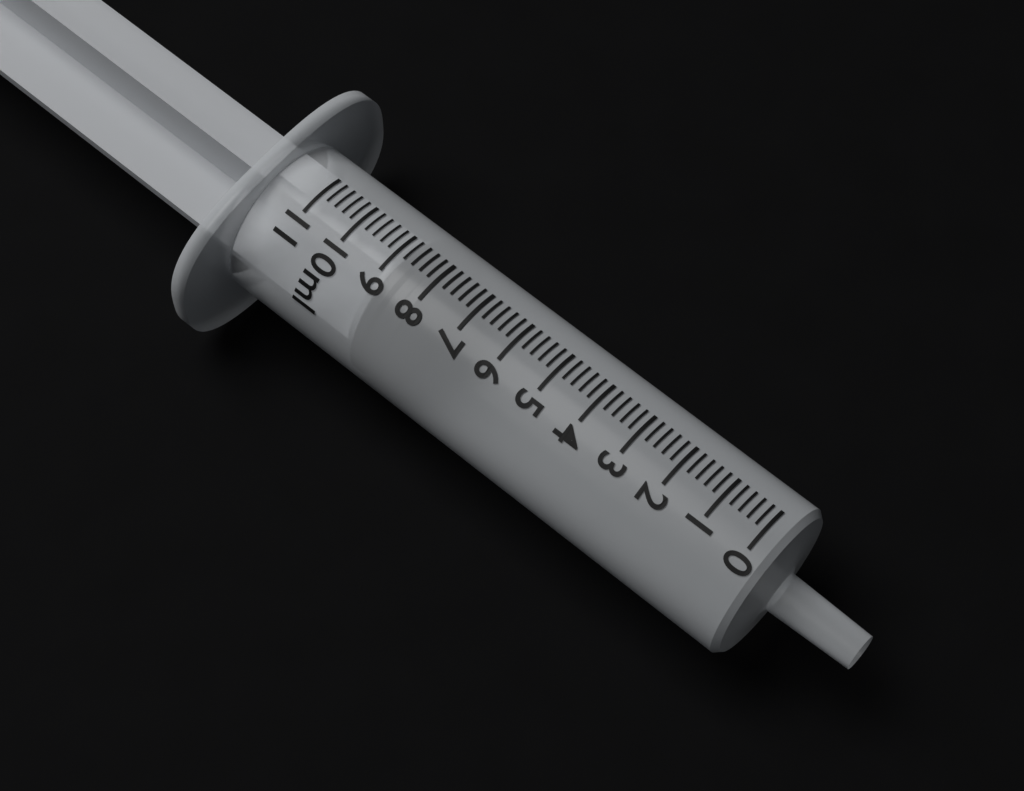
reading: 8.0 ml
